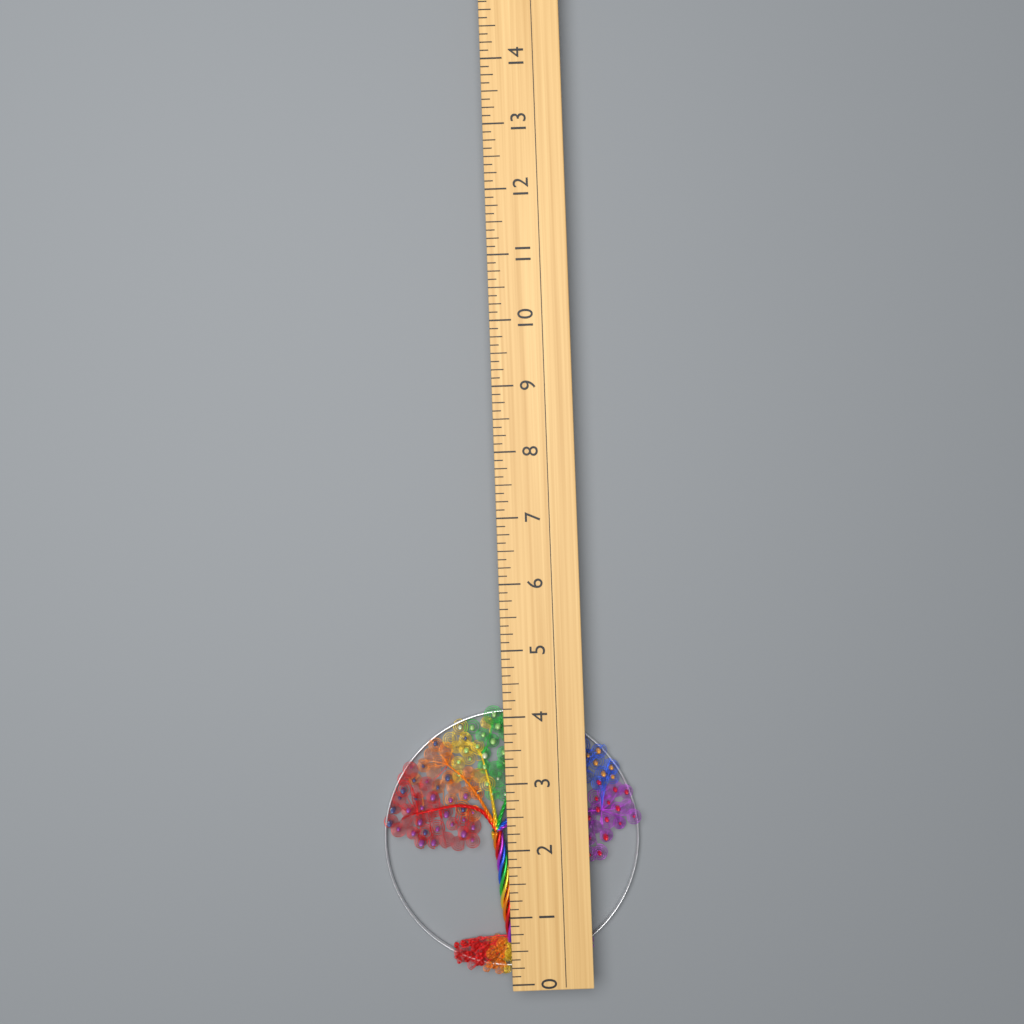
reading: 4.125 (no unit)
